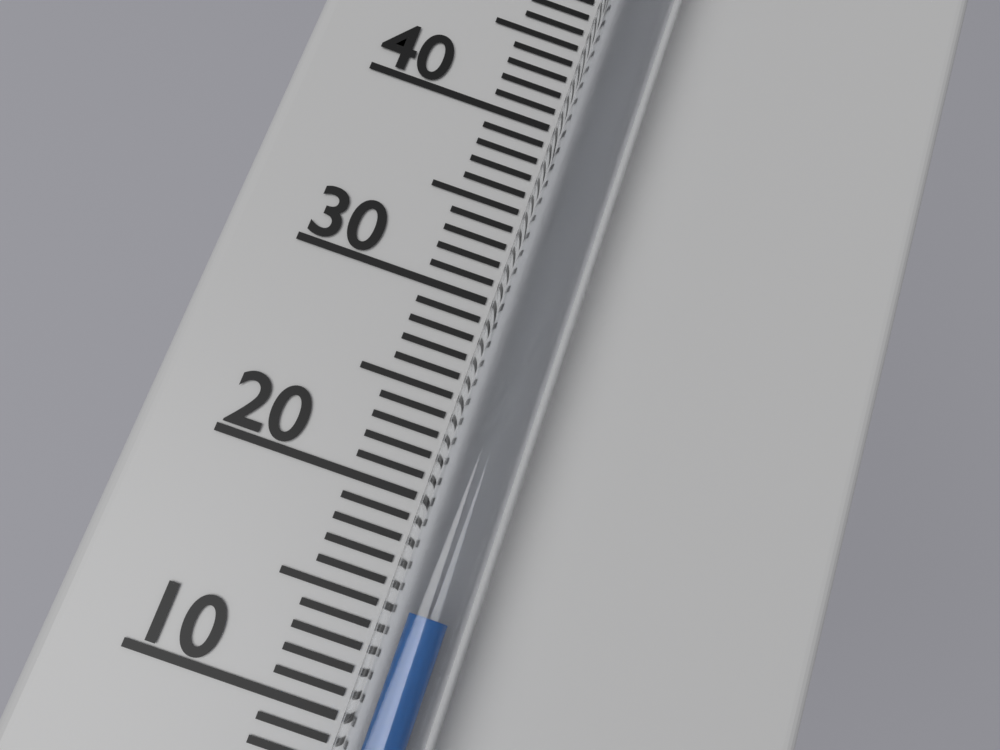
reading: 15 °C
